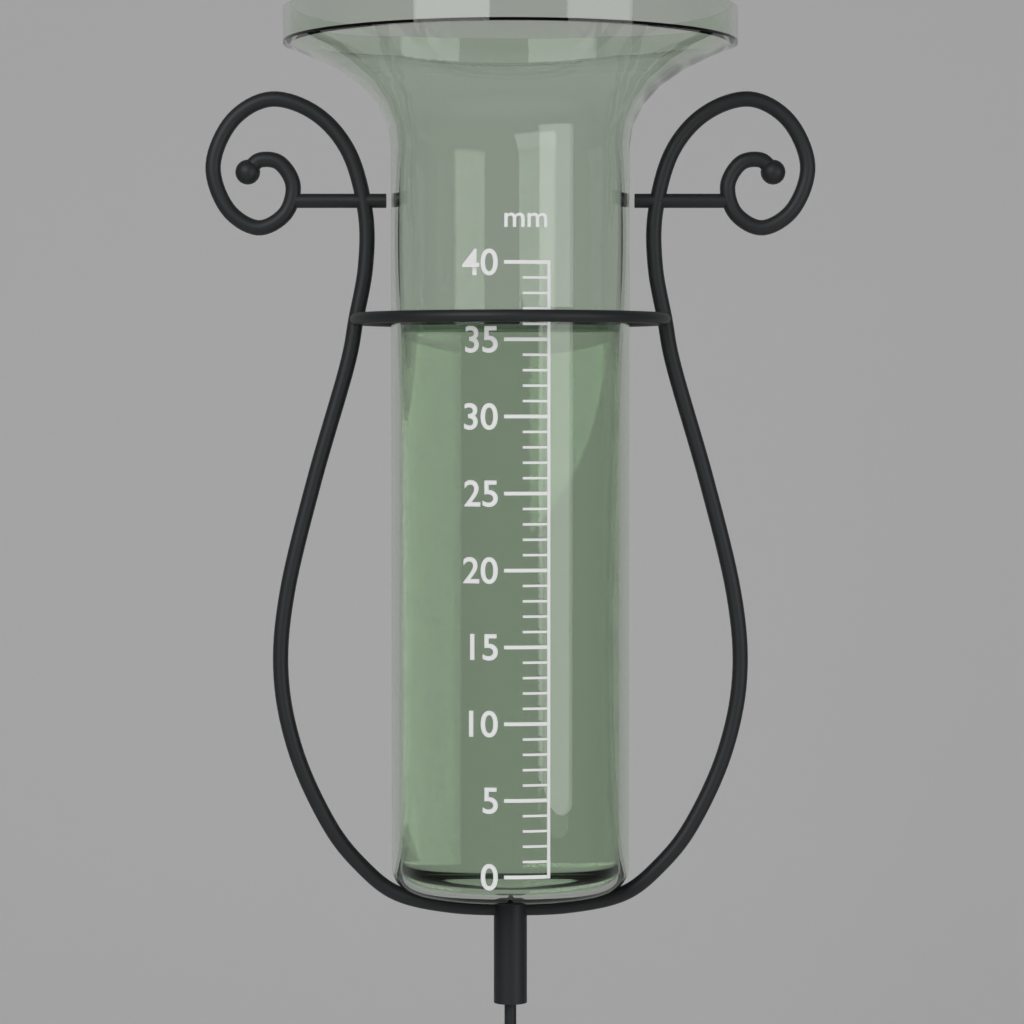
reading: 36 mm
